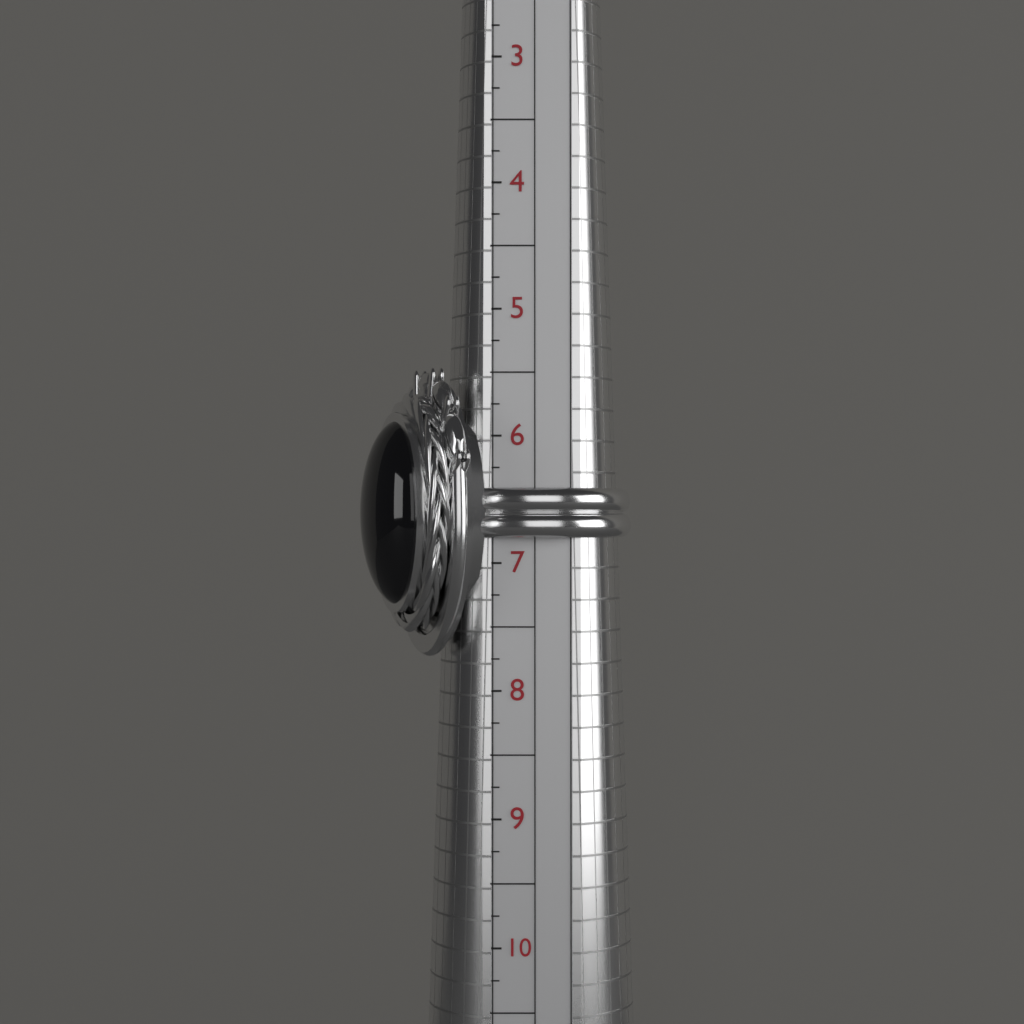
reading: 6.80 (no unit)
